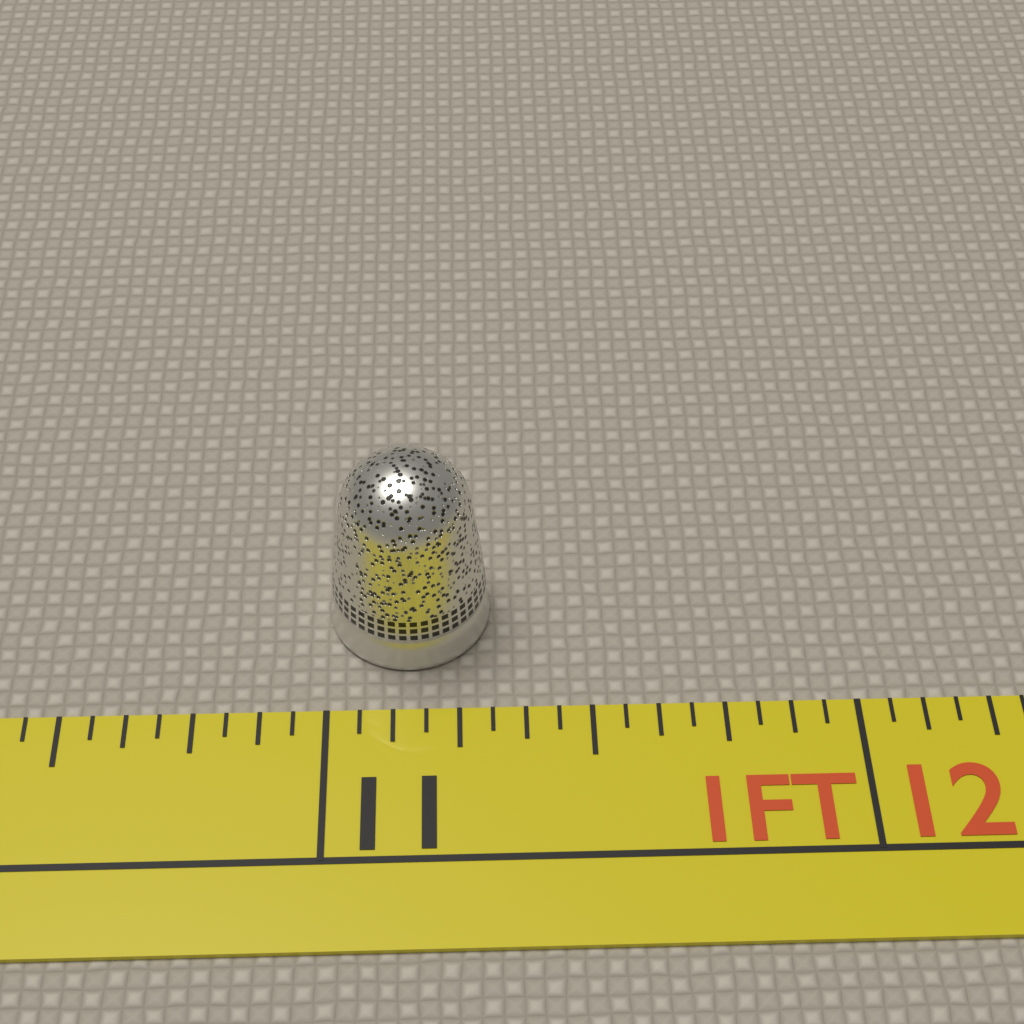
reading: 11.3125 in
